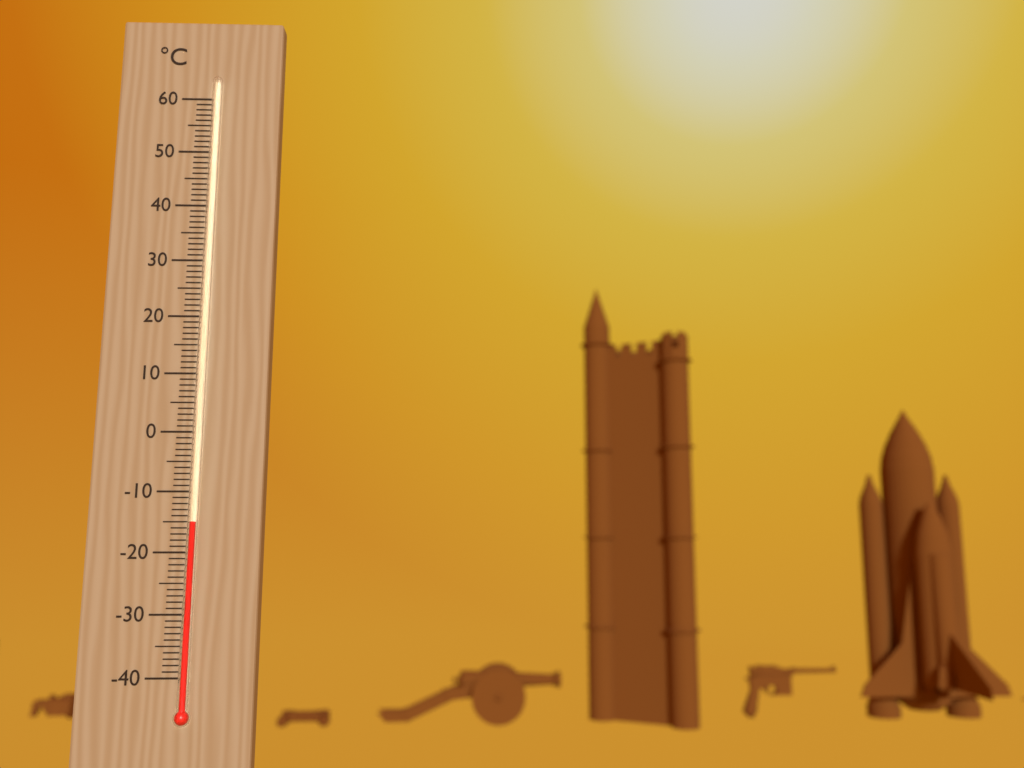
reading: -15 °C
